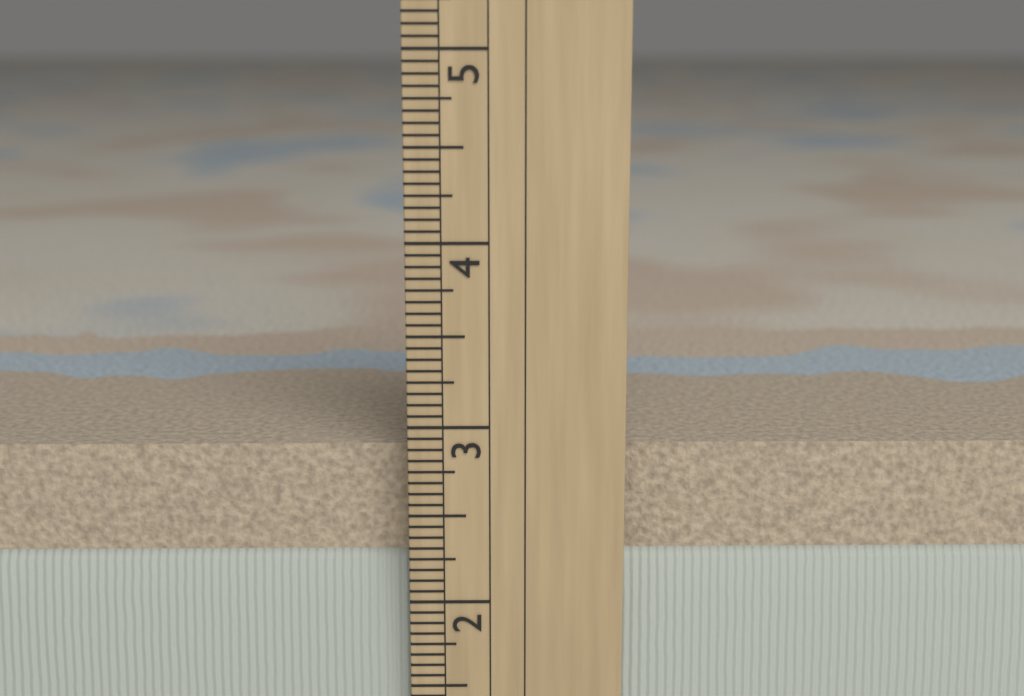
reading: 2.8750 in
